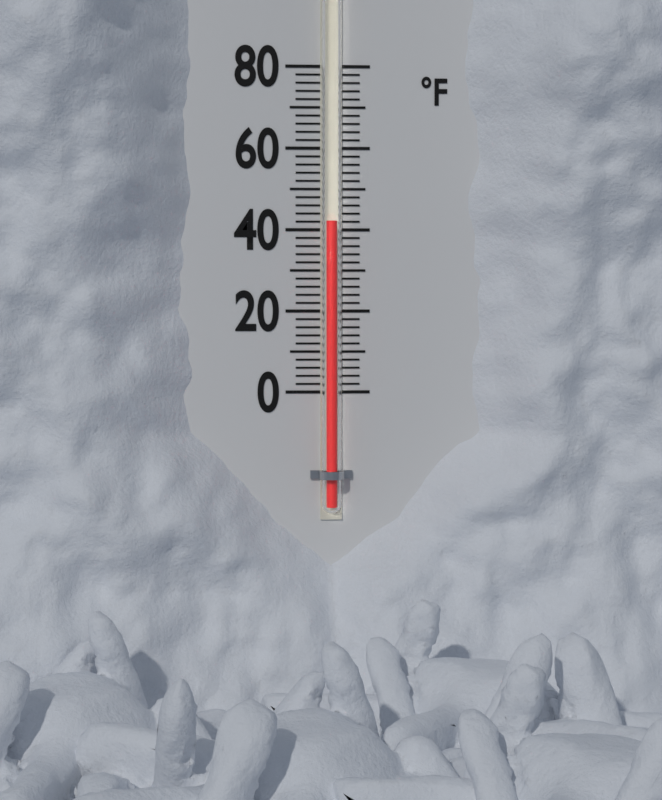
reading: 42 °F
